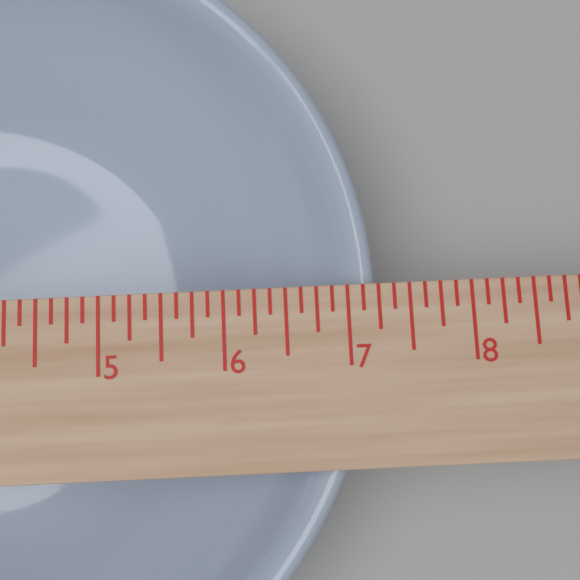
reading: 7.250 in
